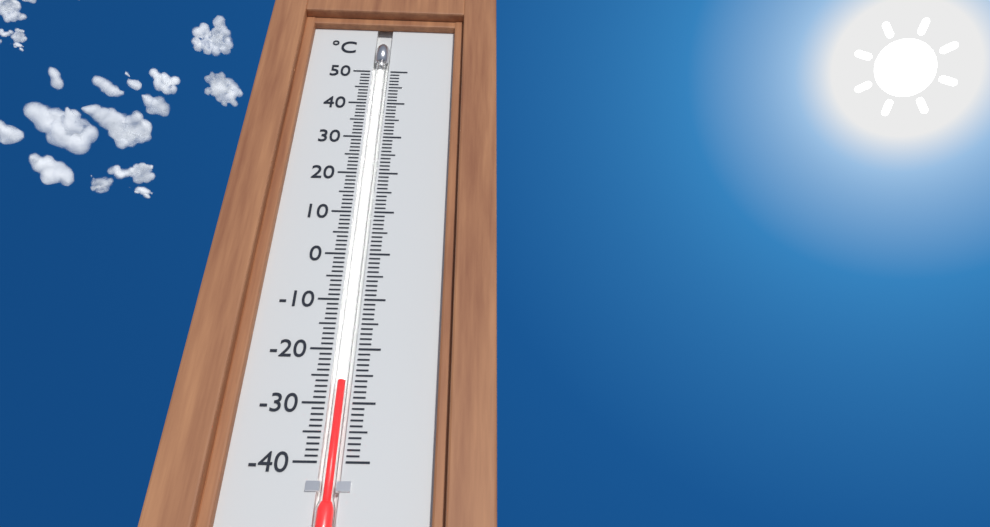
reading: -26 °C
